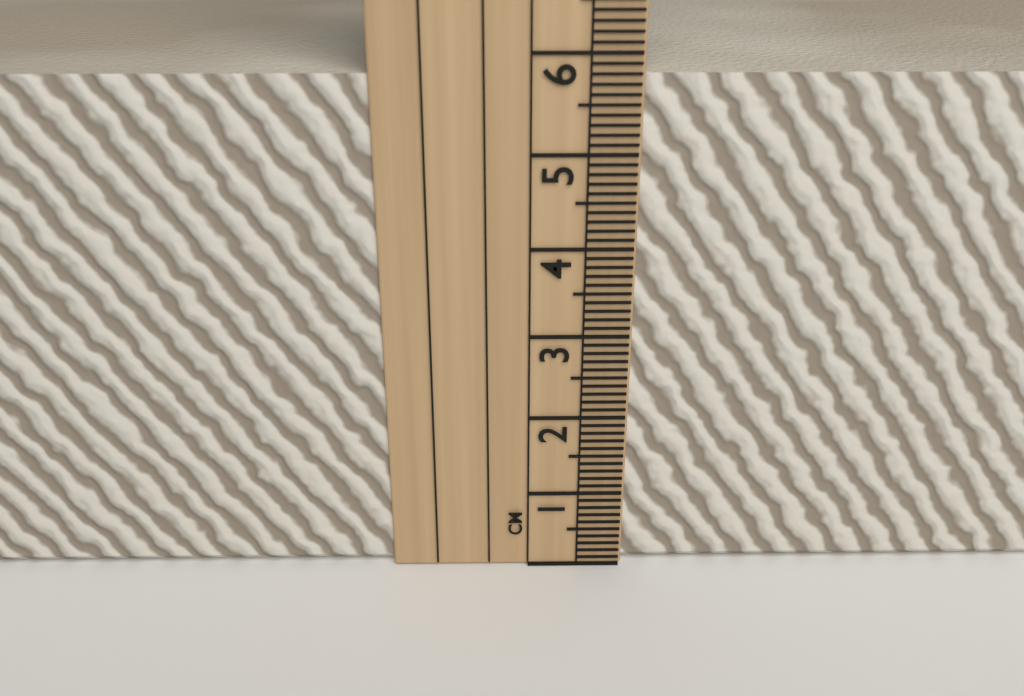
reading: 5.8 cm
